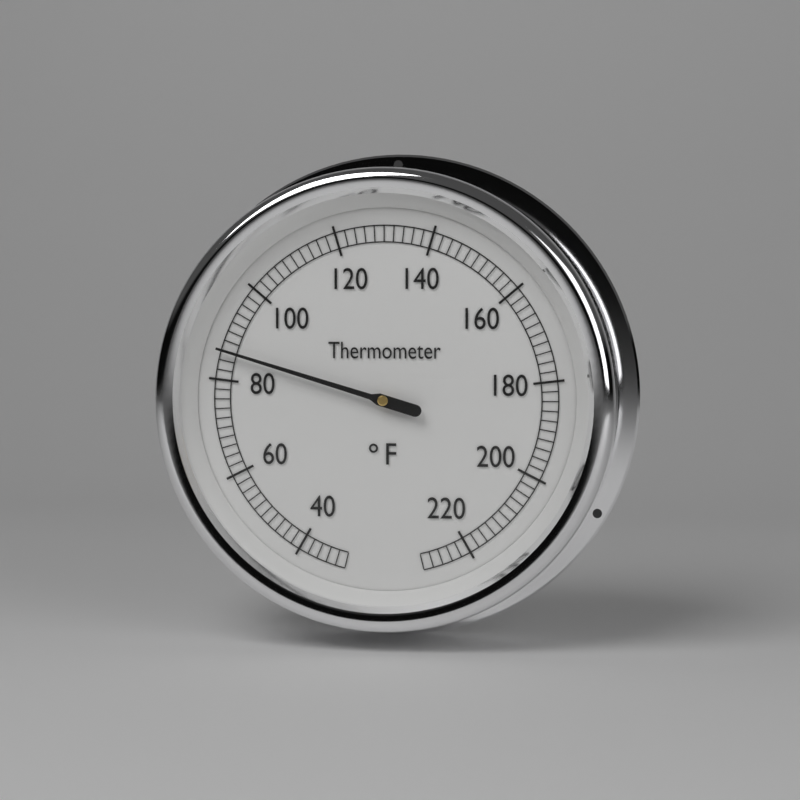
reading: 86 °F
